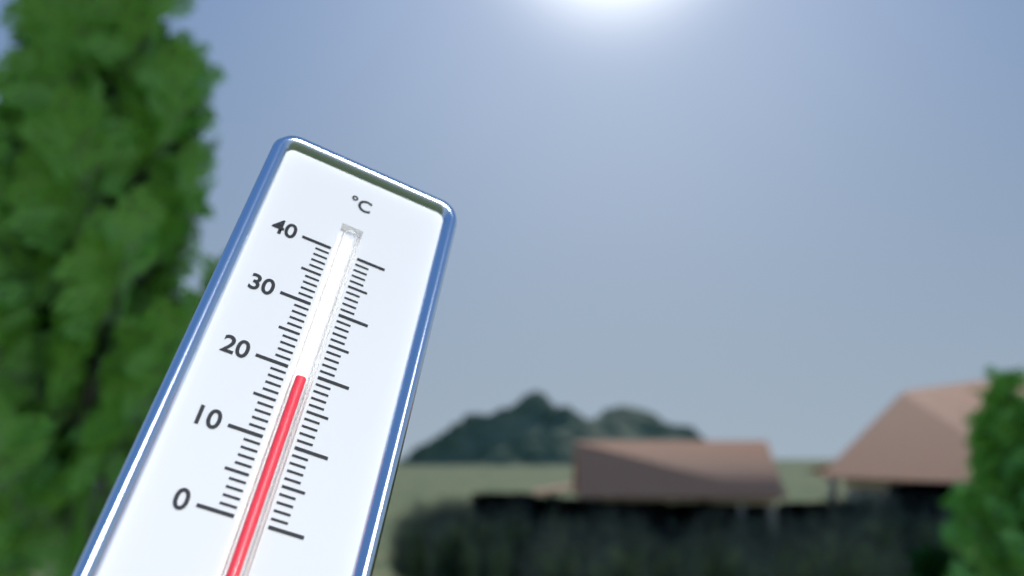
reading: 19 °C
